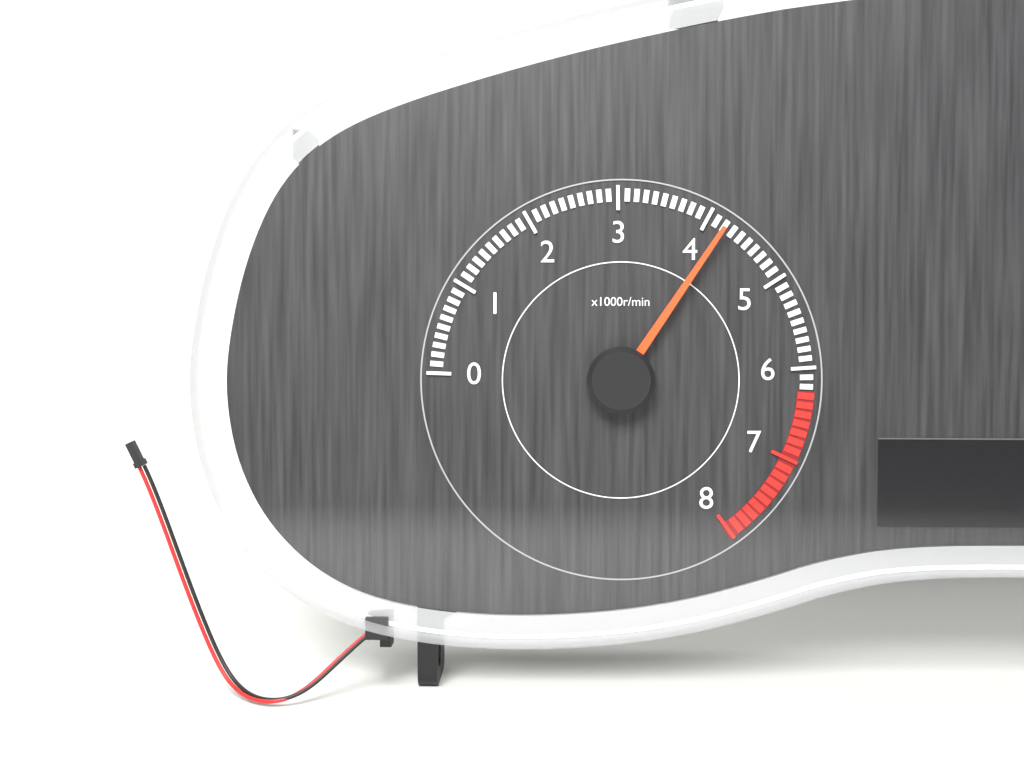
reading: 4200 r/min
